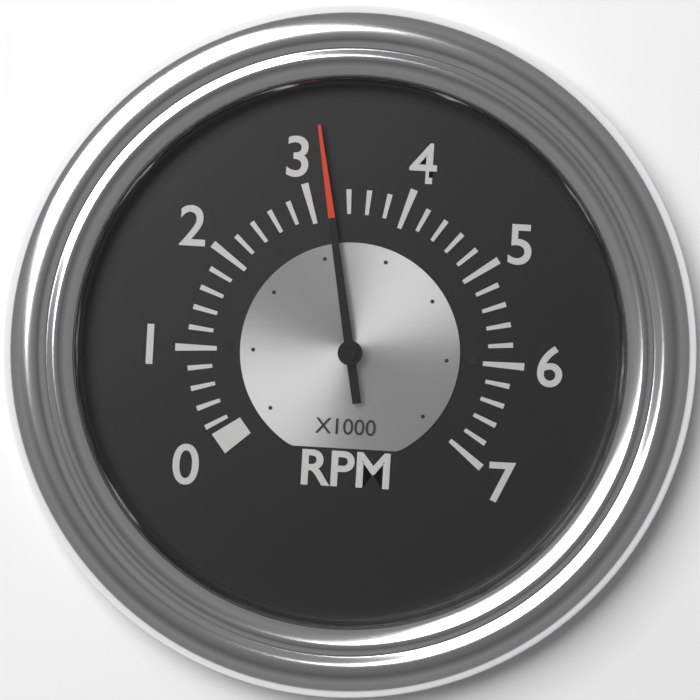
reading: 3.2 x1000 RPM
